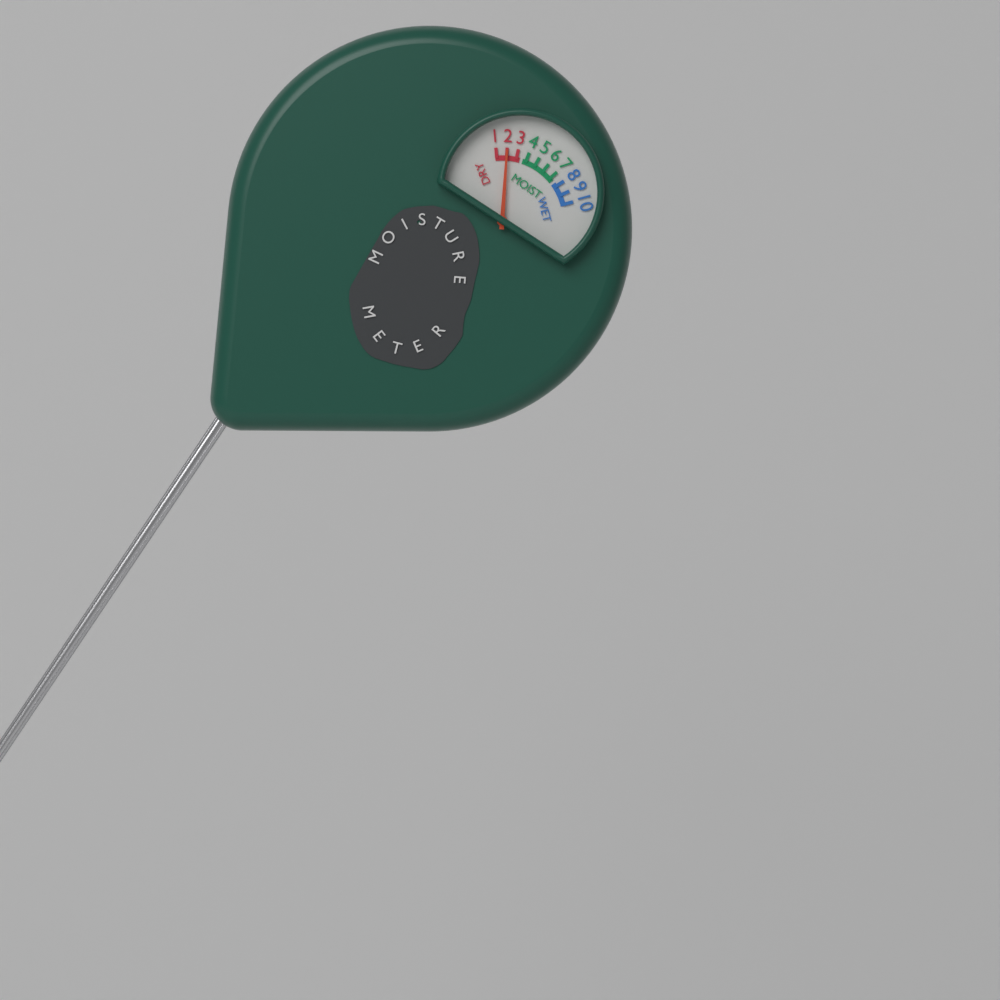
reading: 2 (no unit)
